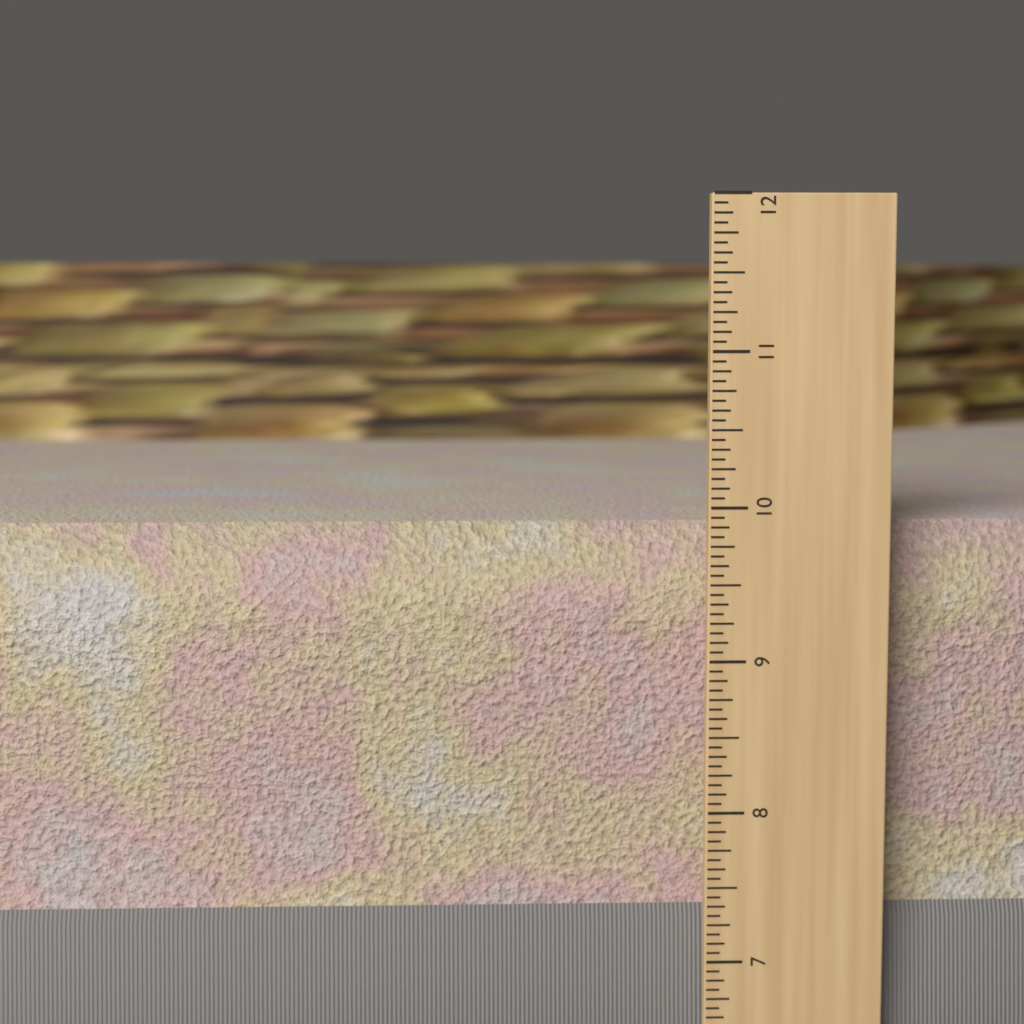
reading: 9.8750 in
